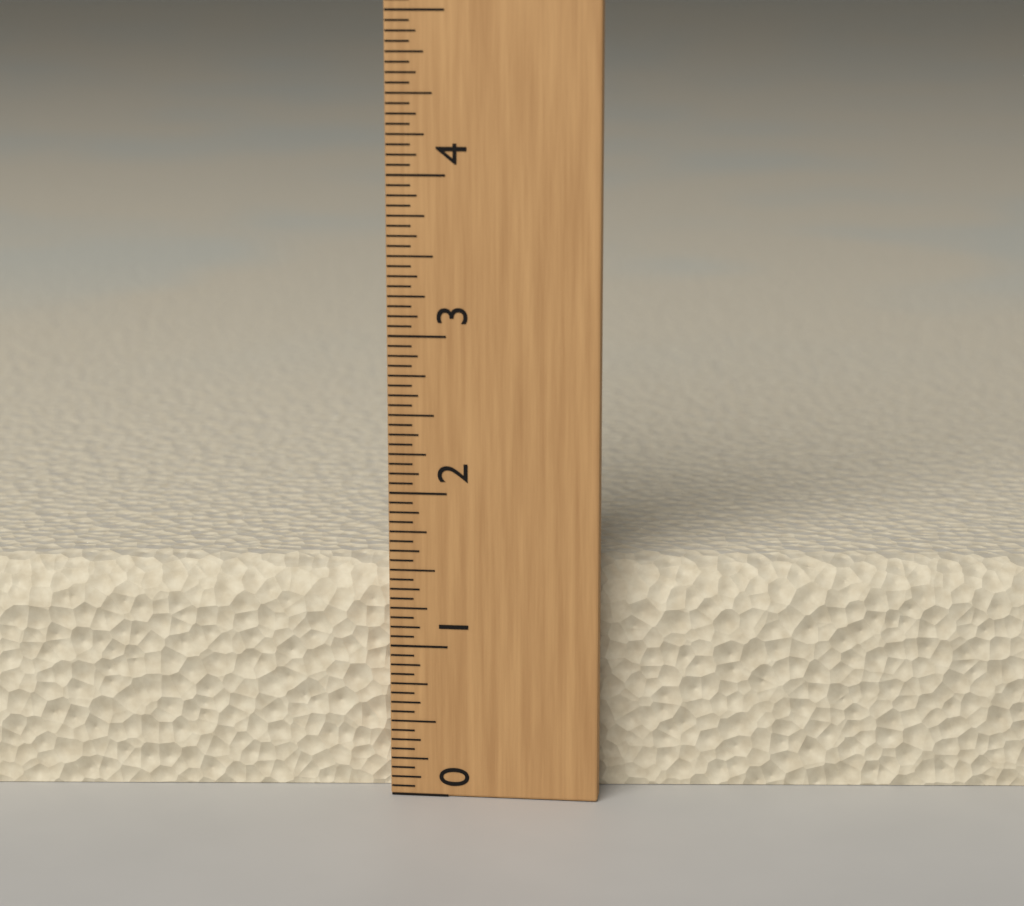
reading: 1.5000 (no unit)
